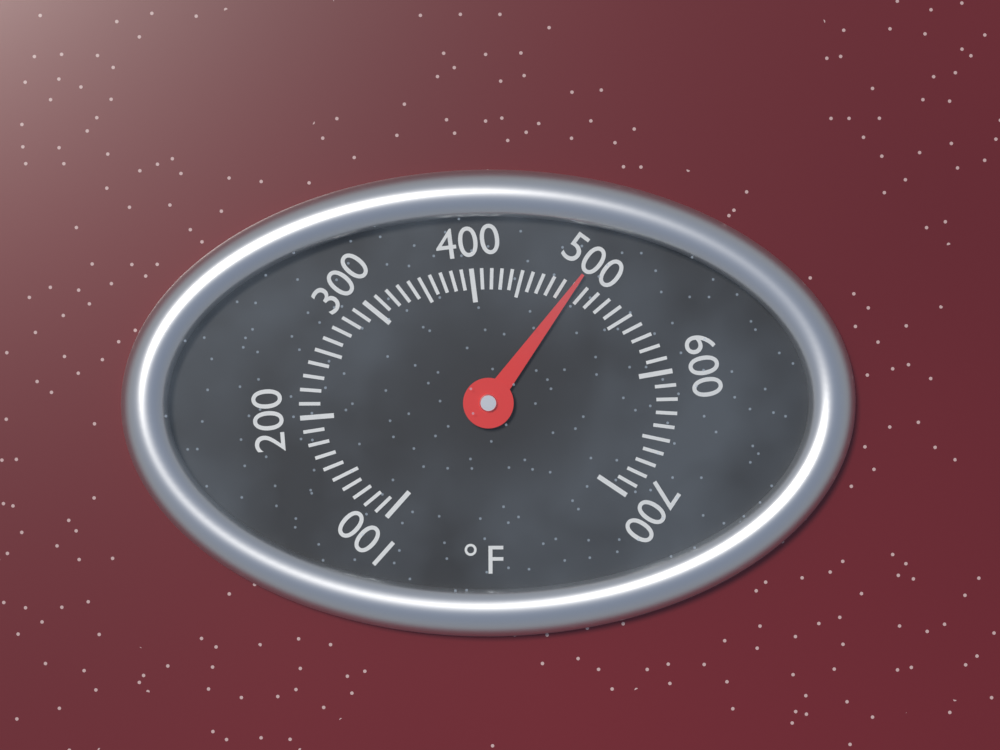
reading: 500 °F
